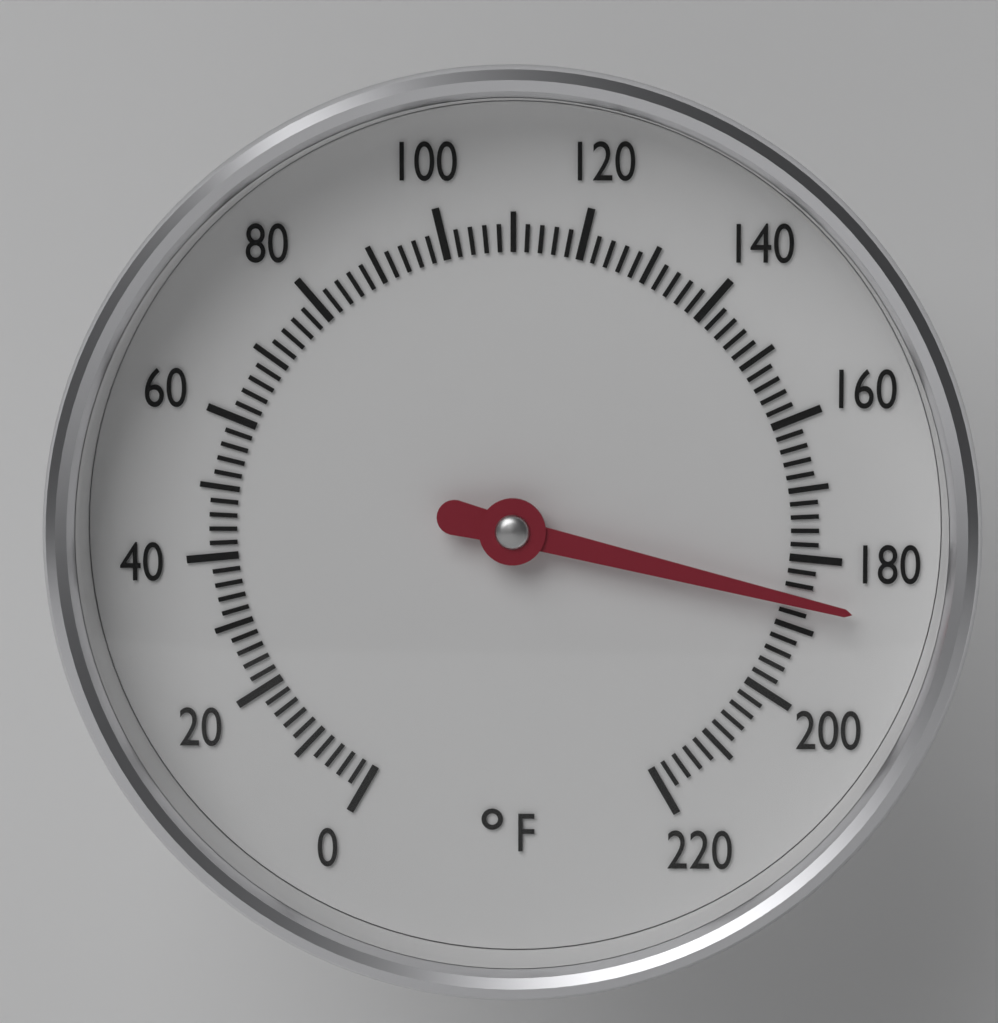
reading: 186 °F
